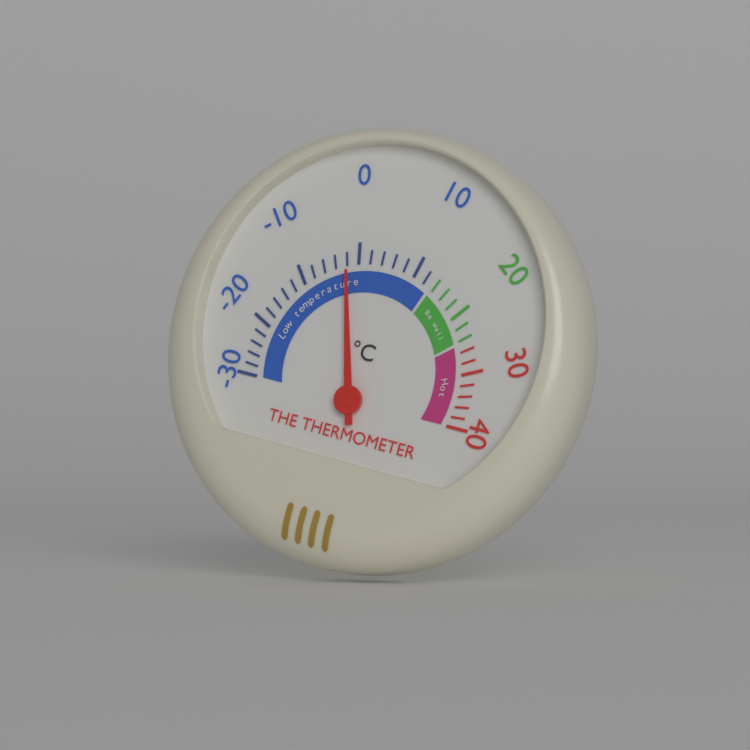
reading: -2 °C
